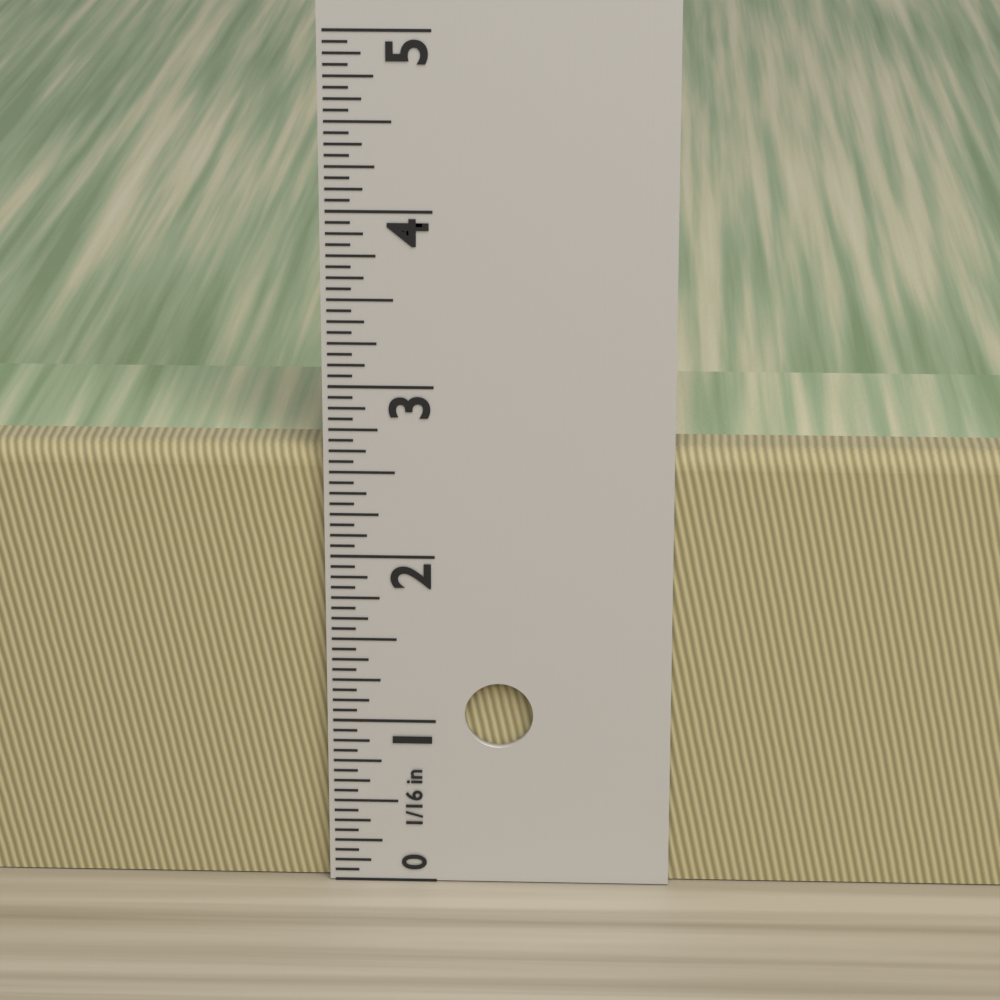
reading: 2.6250 in
